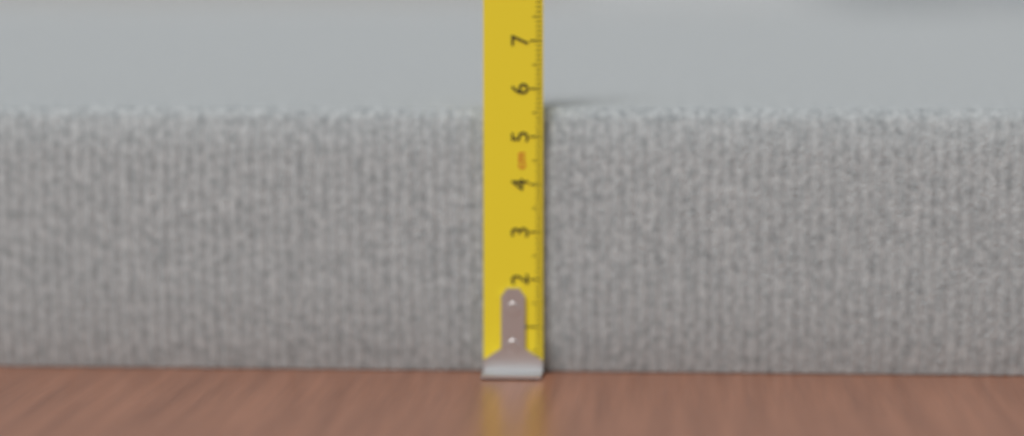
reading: 5.6 cm
